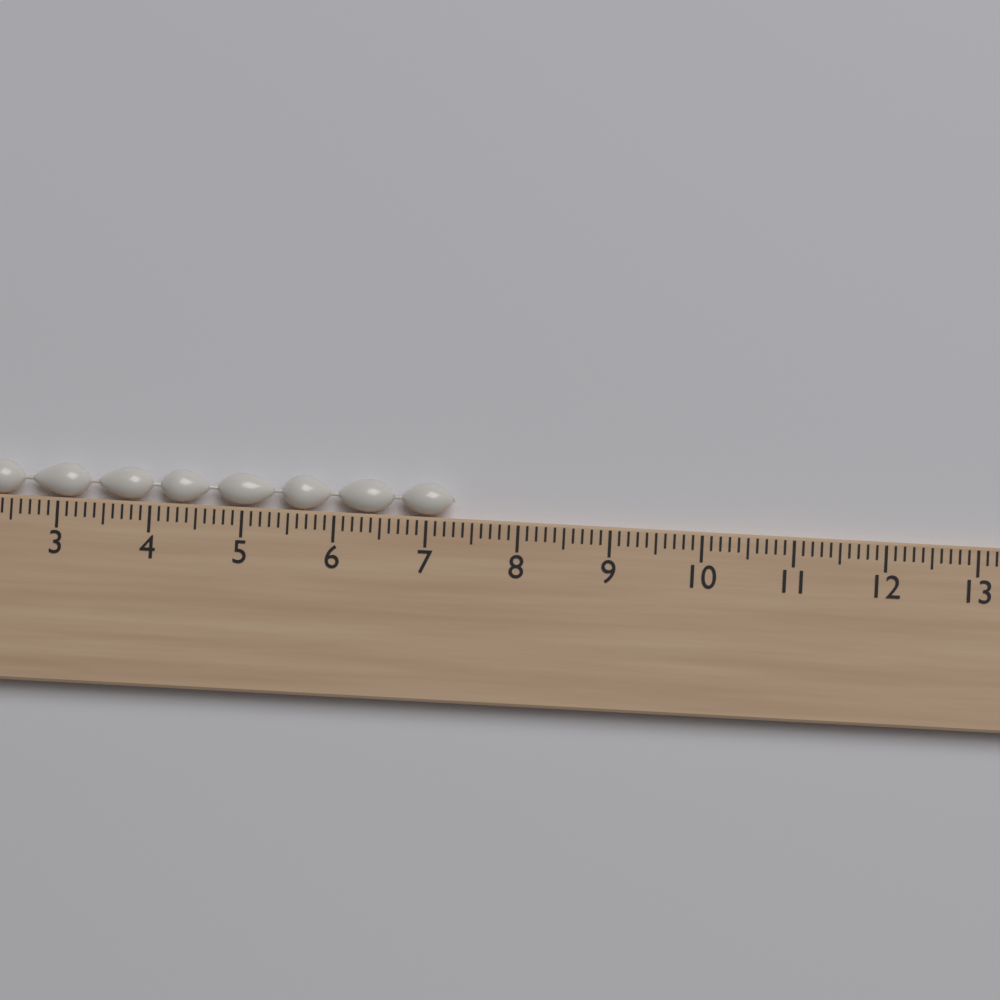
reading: 7.3 cm
